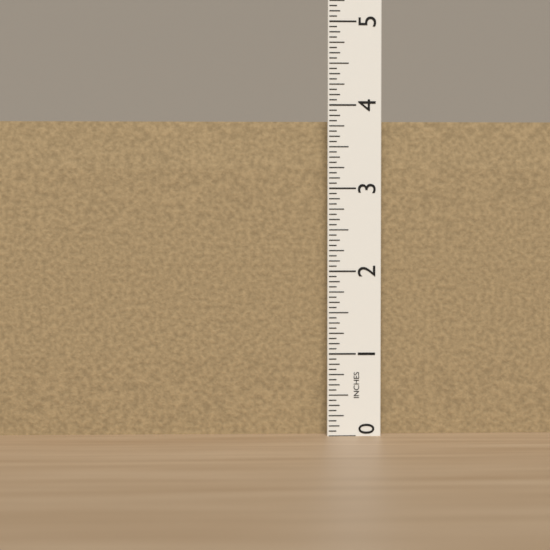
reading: 3.8125 in
